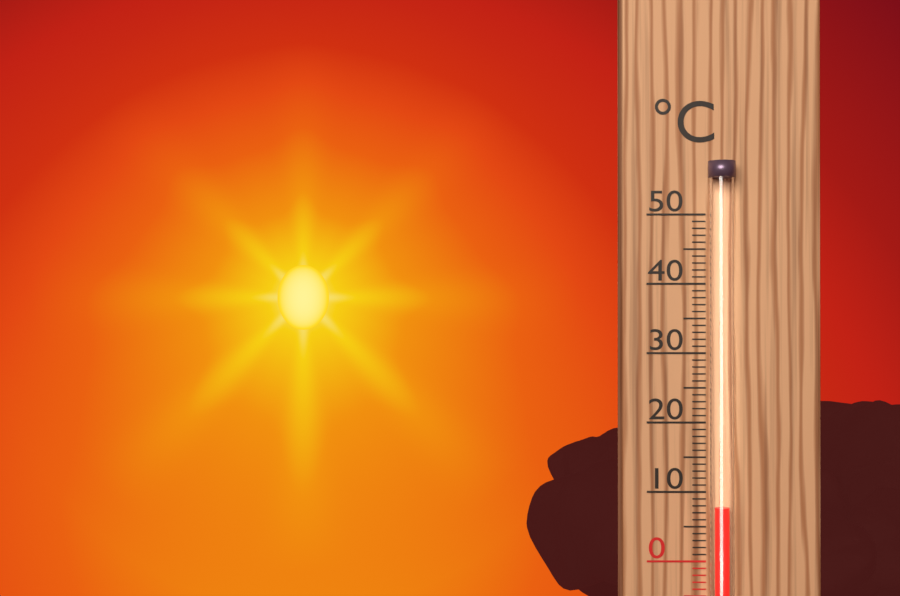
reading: 8 °C
